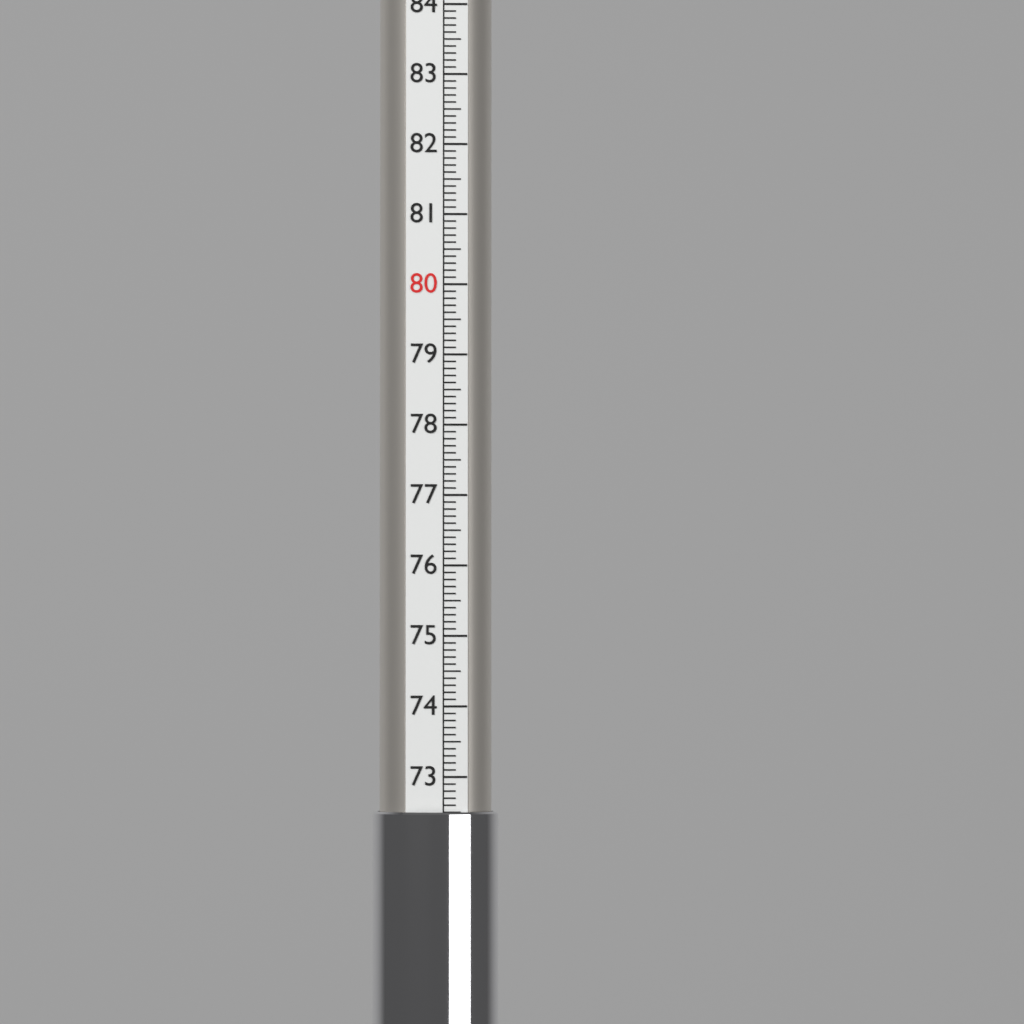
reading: 72.5 (no unit)
